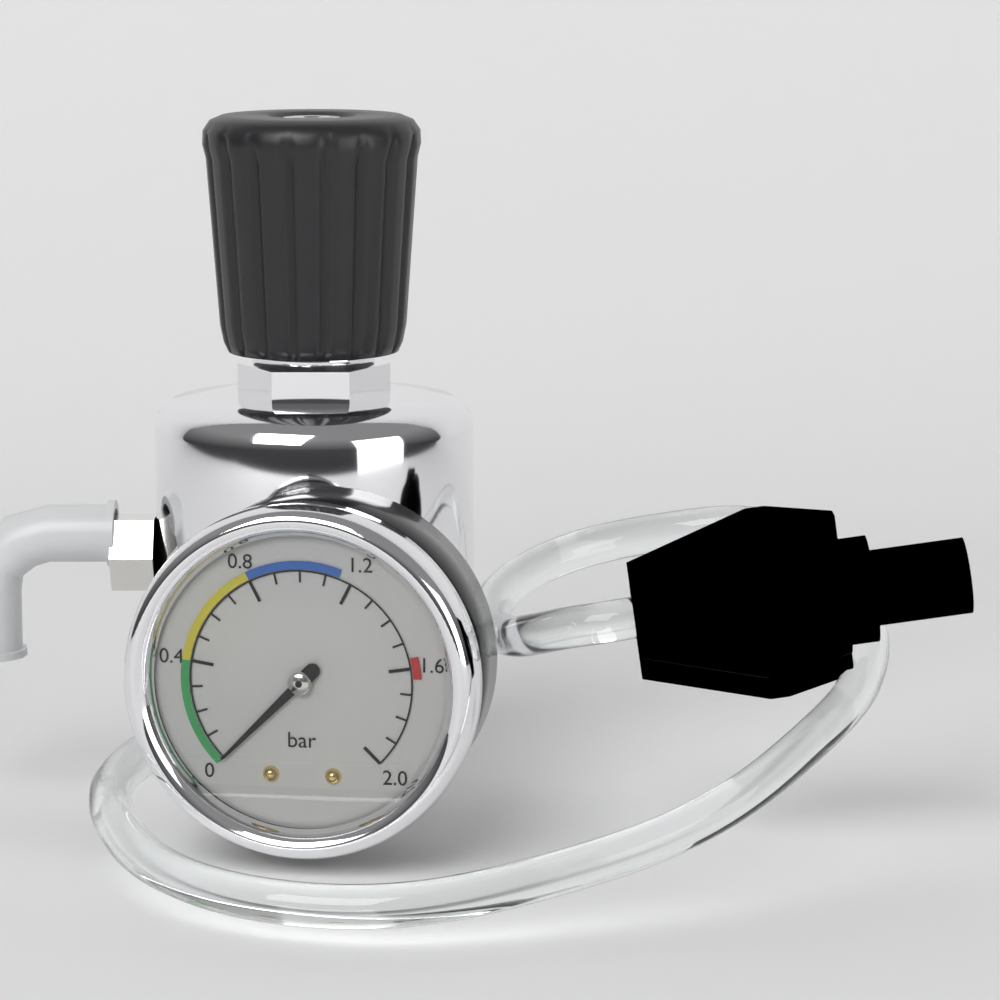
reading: 0.0 bar
